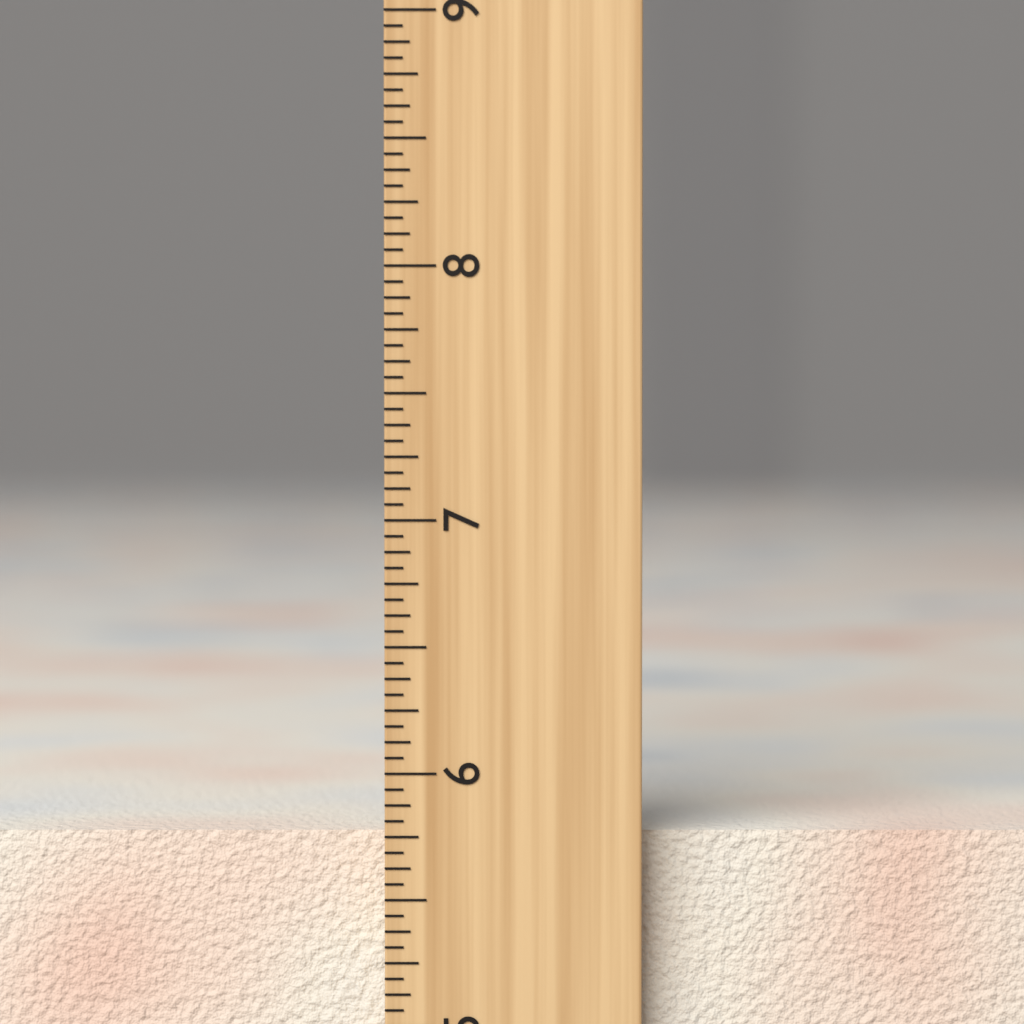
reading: 5.7500 inch
